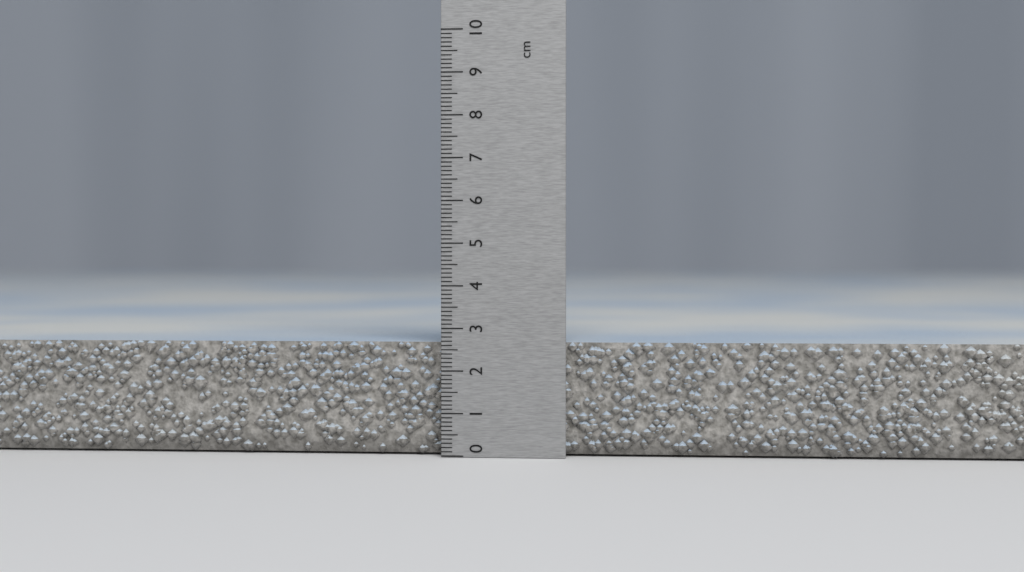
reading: 2.7 cm
